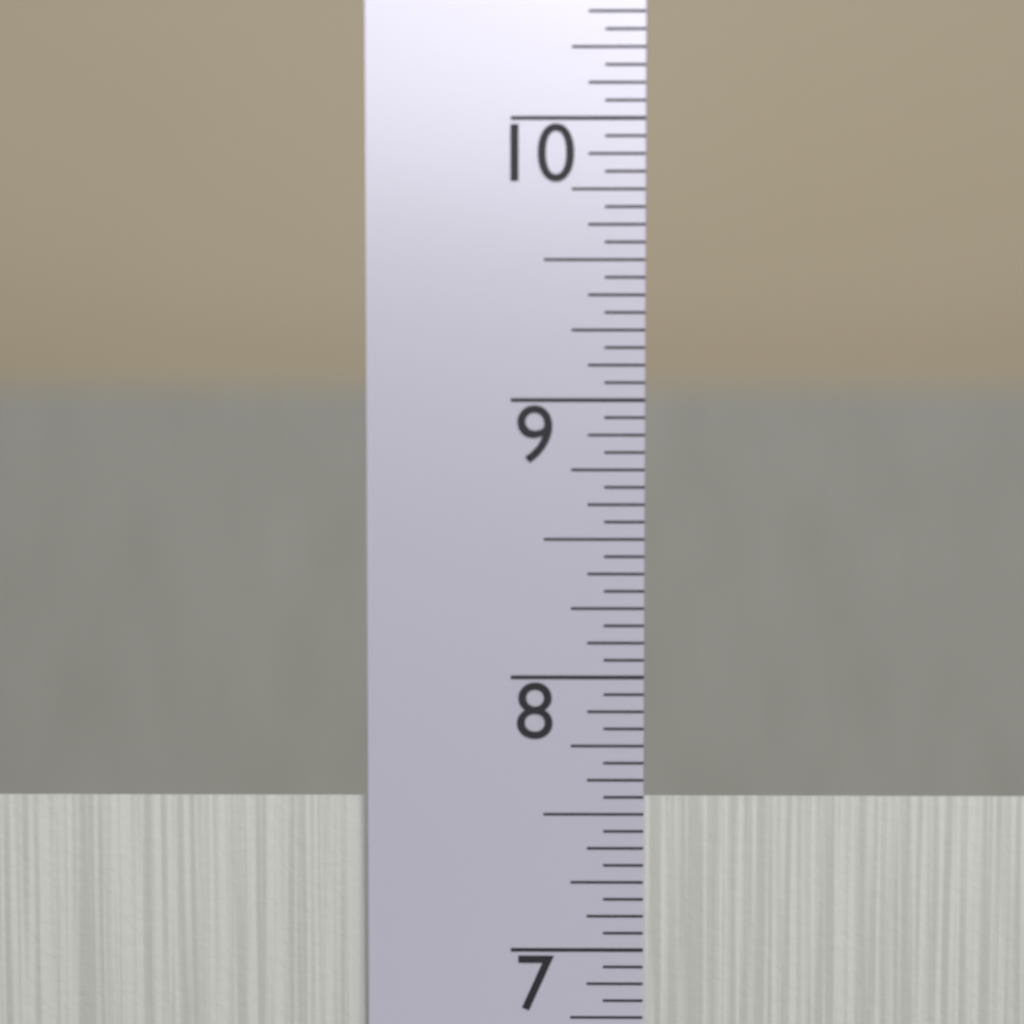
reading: 7.5625 in
